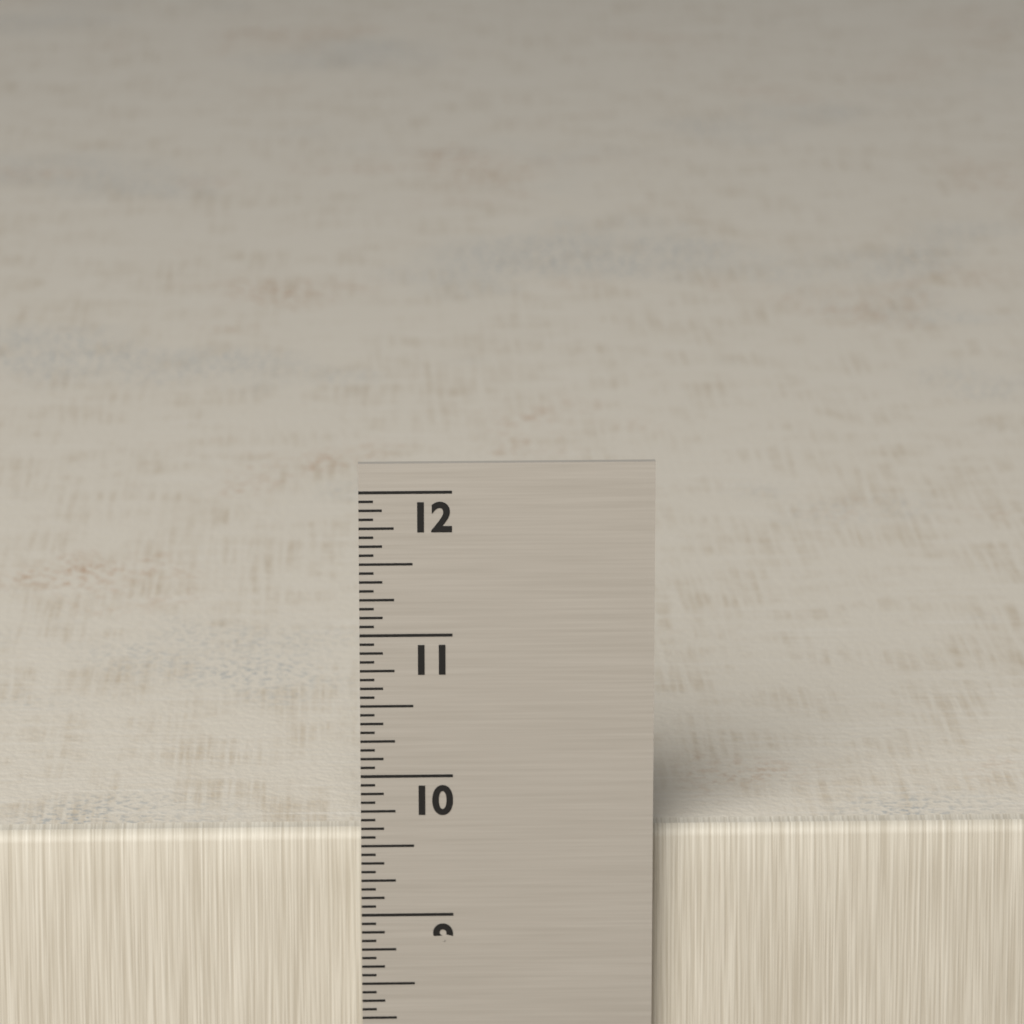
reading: 9.5625 in
